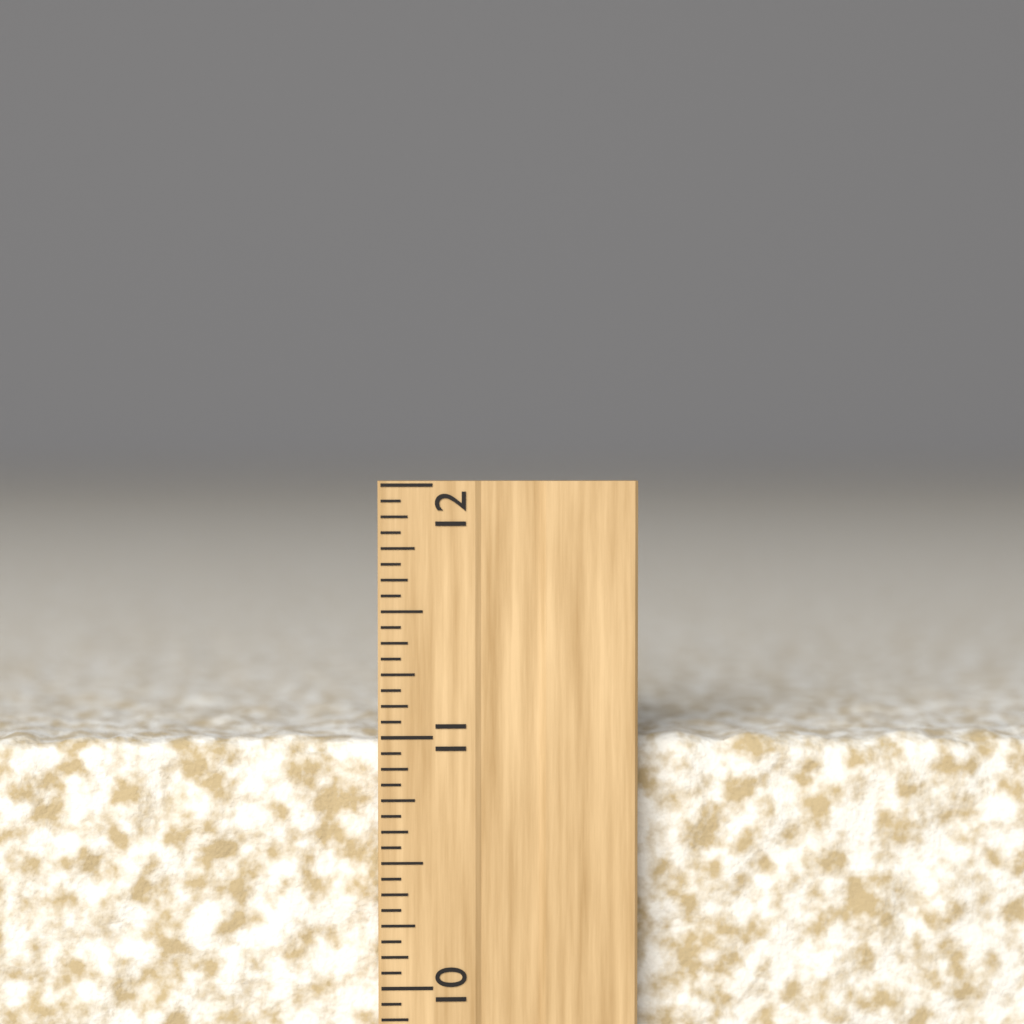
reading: 11.0000 inch
